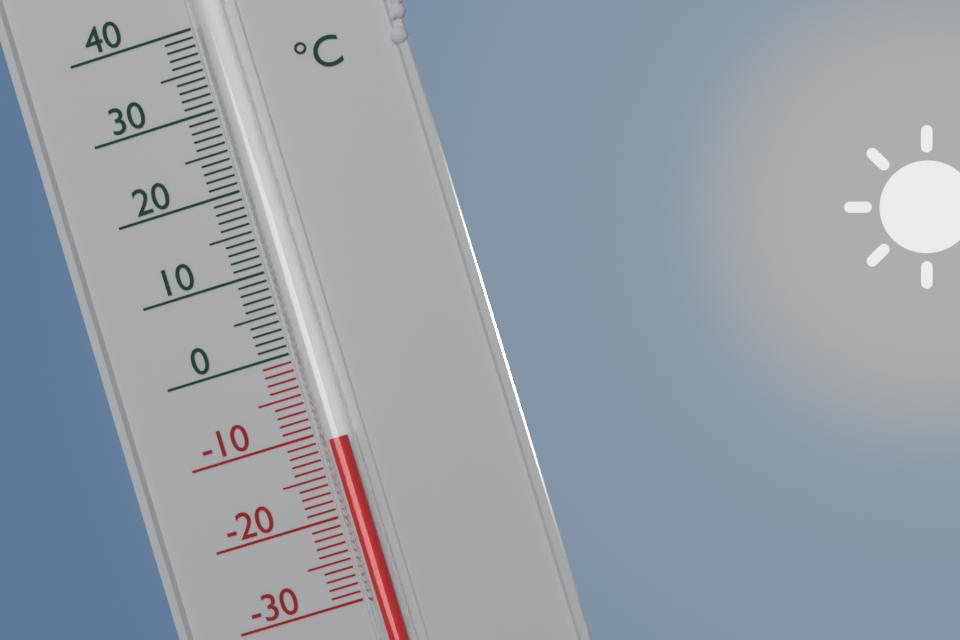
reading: -11 °C
